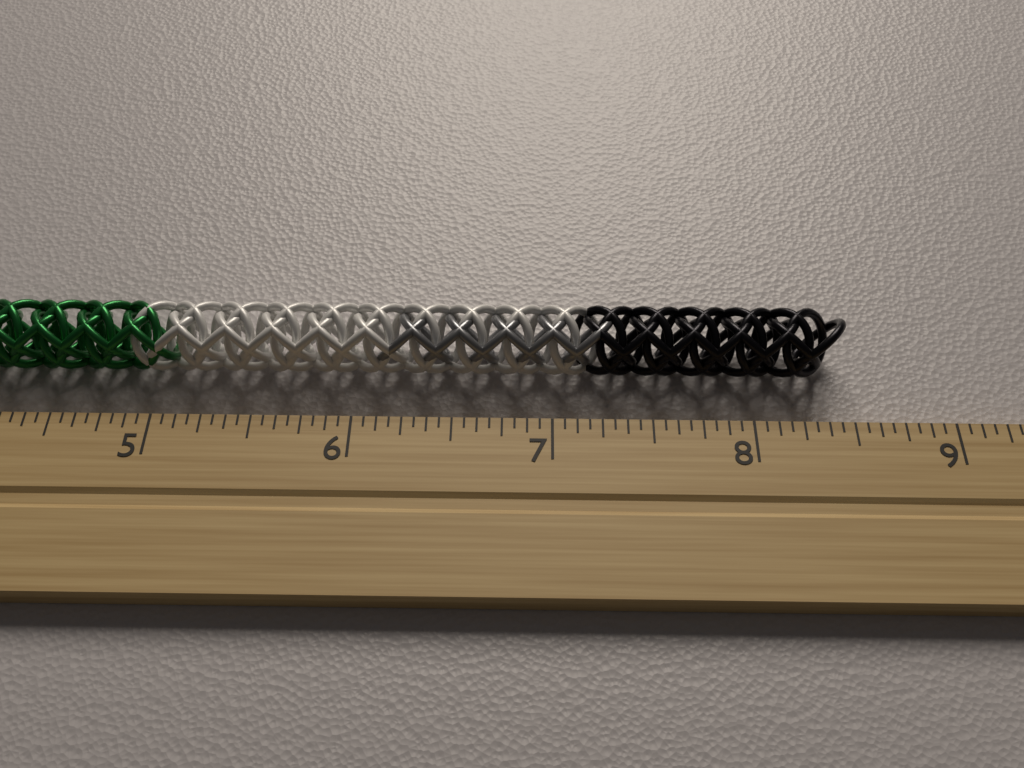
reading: 8.5000 inch
